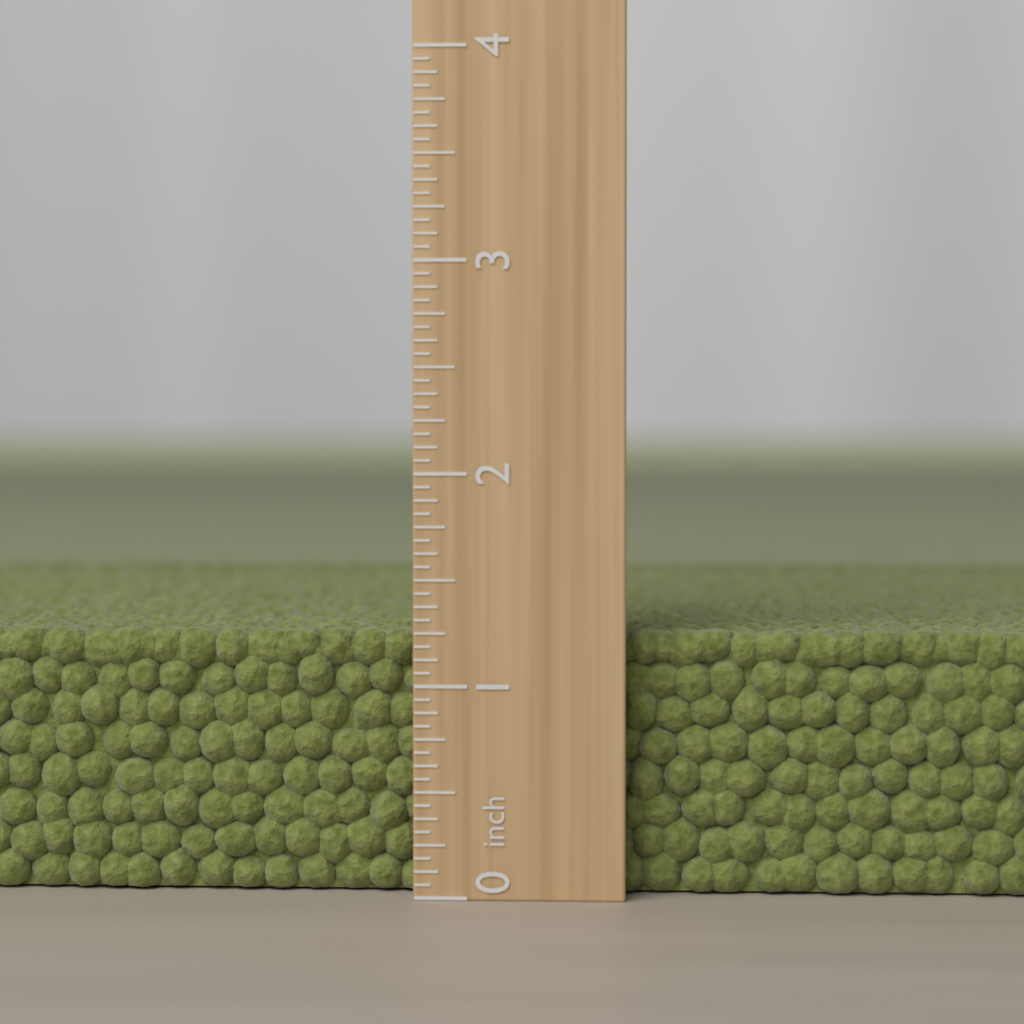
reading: 1.2500 inch
